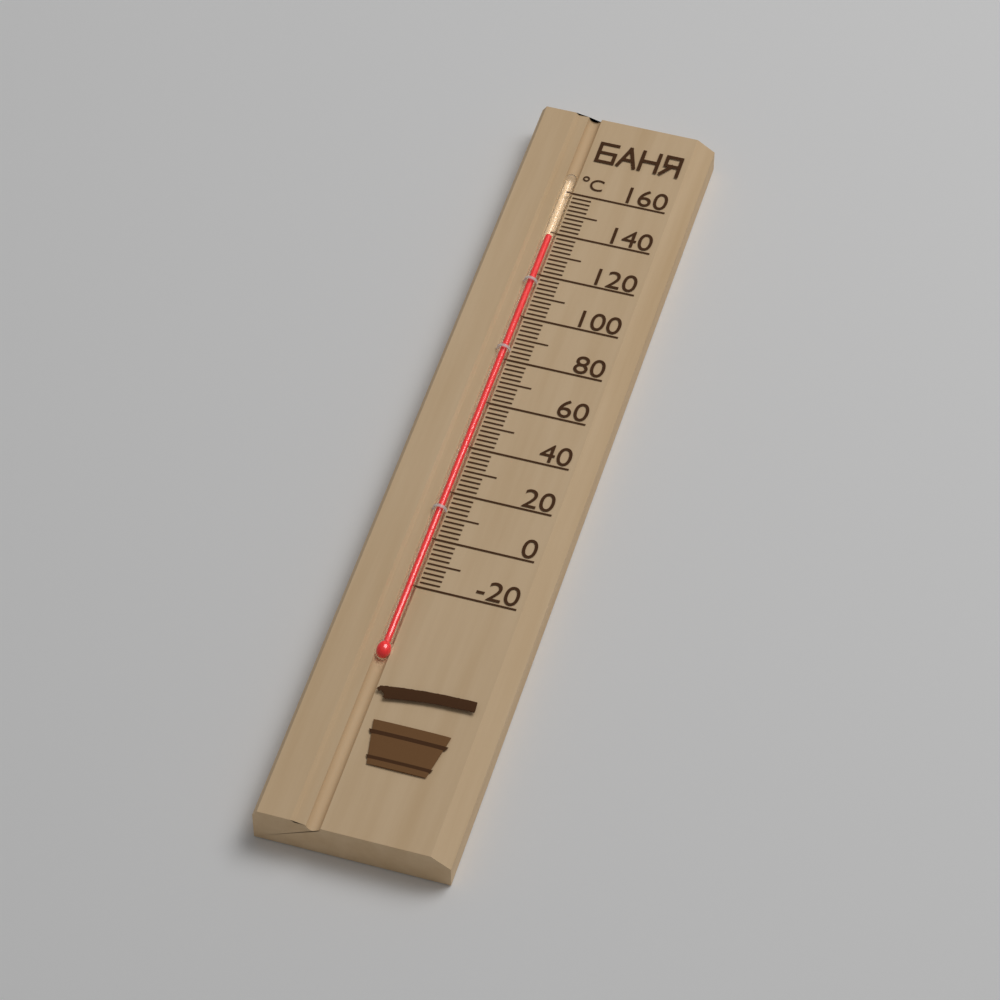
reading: 138 °C
